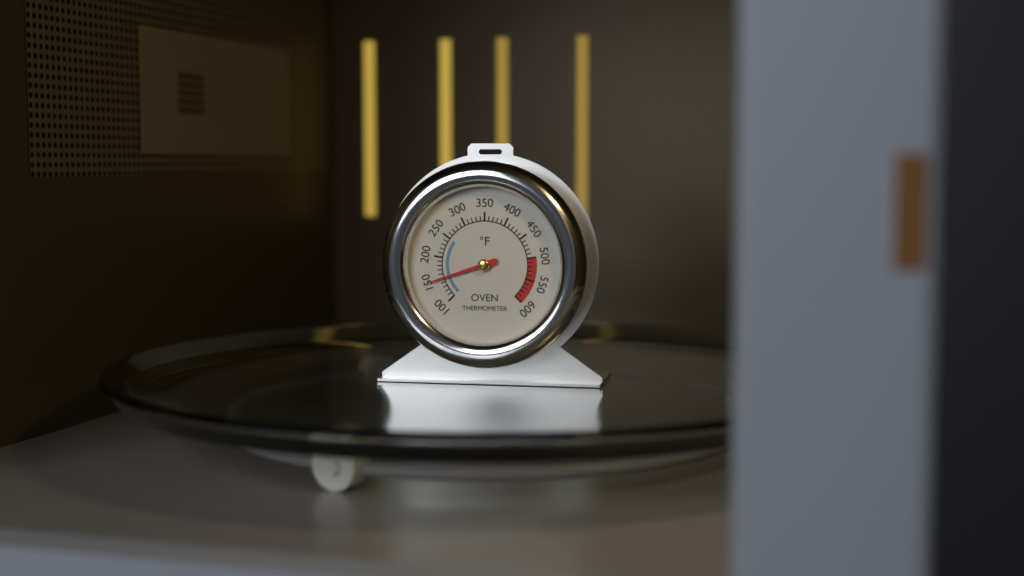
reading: 150 °F
